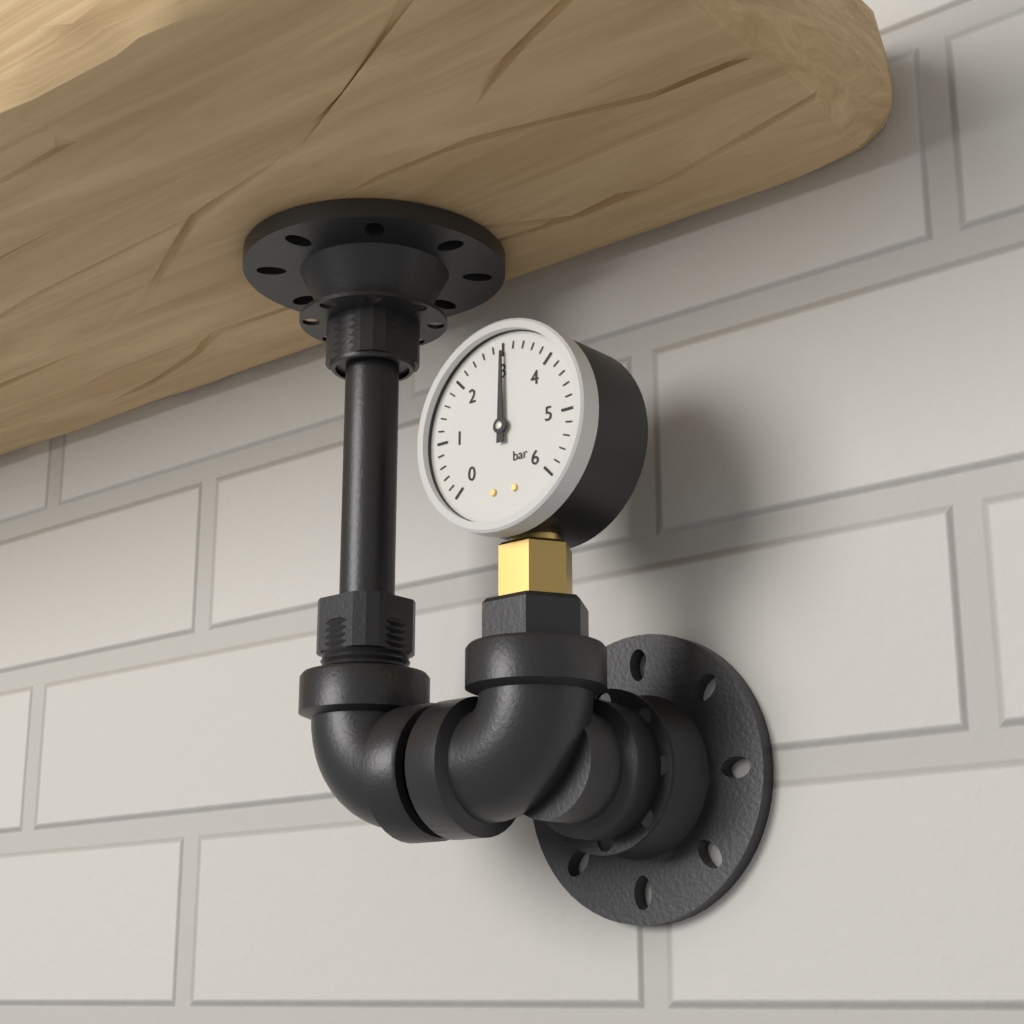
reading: 3.0 bar
